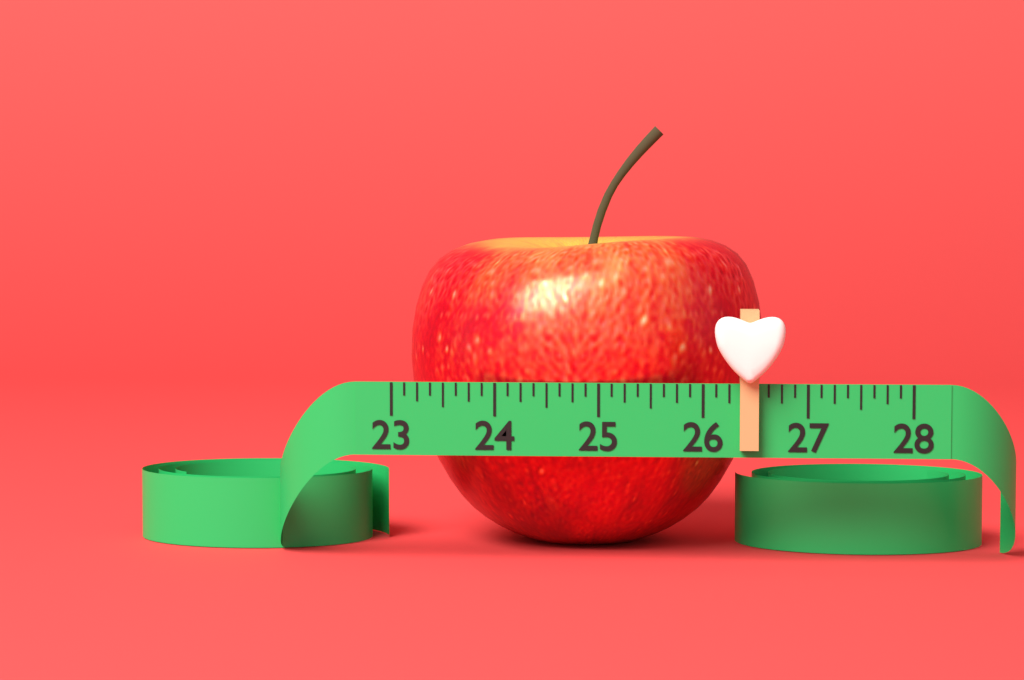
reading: 26.625 (no unit)
